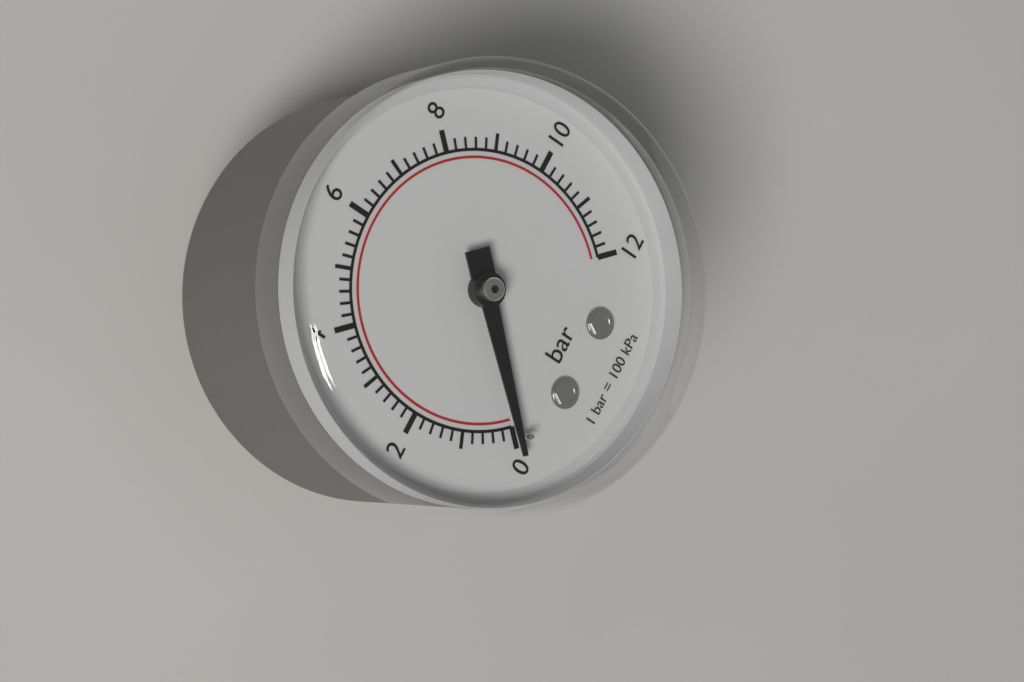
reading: 0.0 bar
